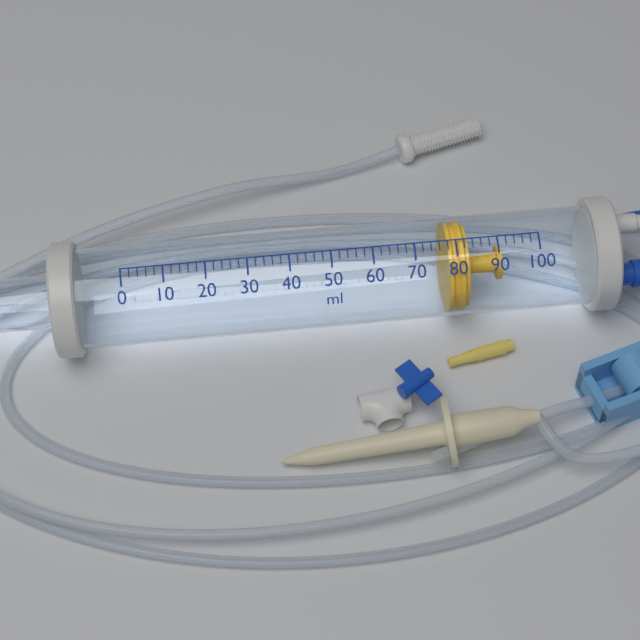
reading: 78 ml
